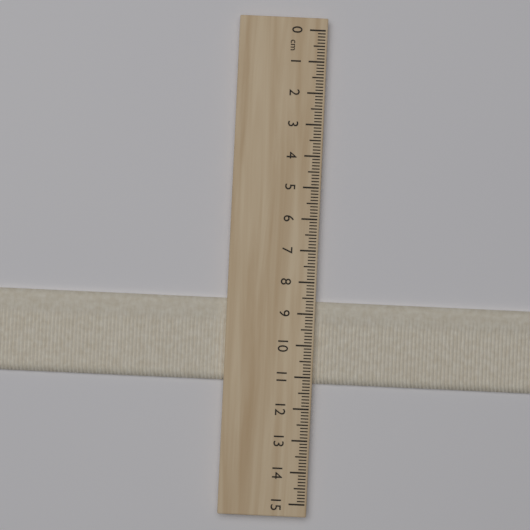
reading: 11.2 cm
